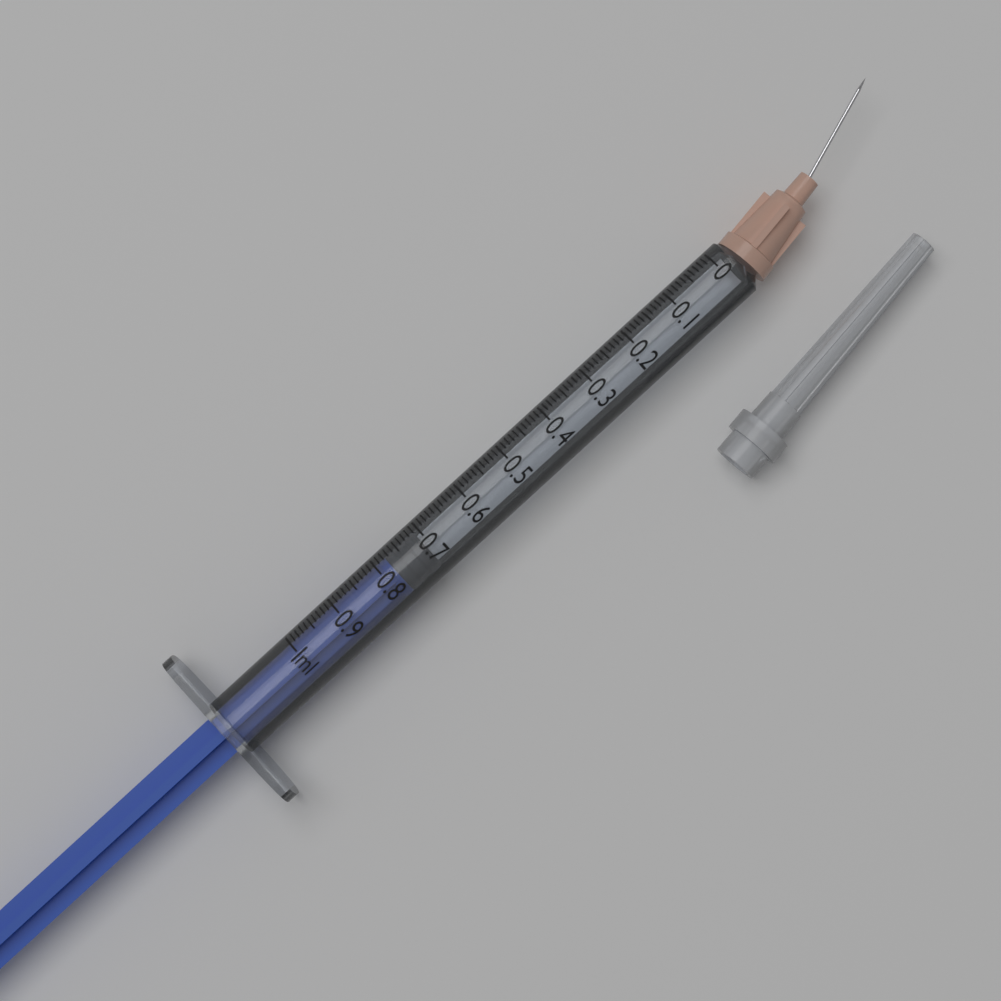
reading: 0.71 ml
